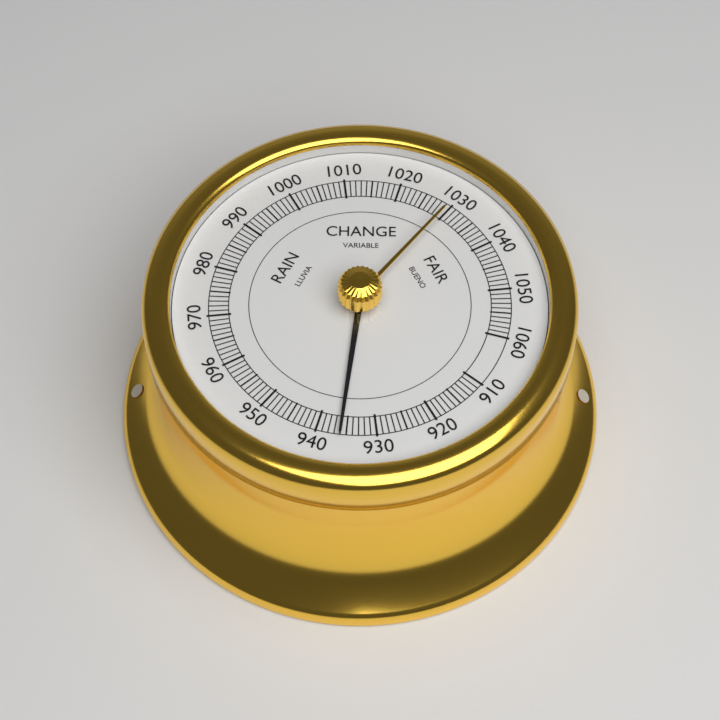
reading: 936 (no unit)
